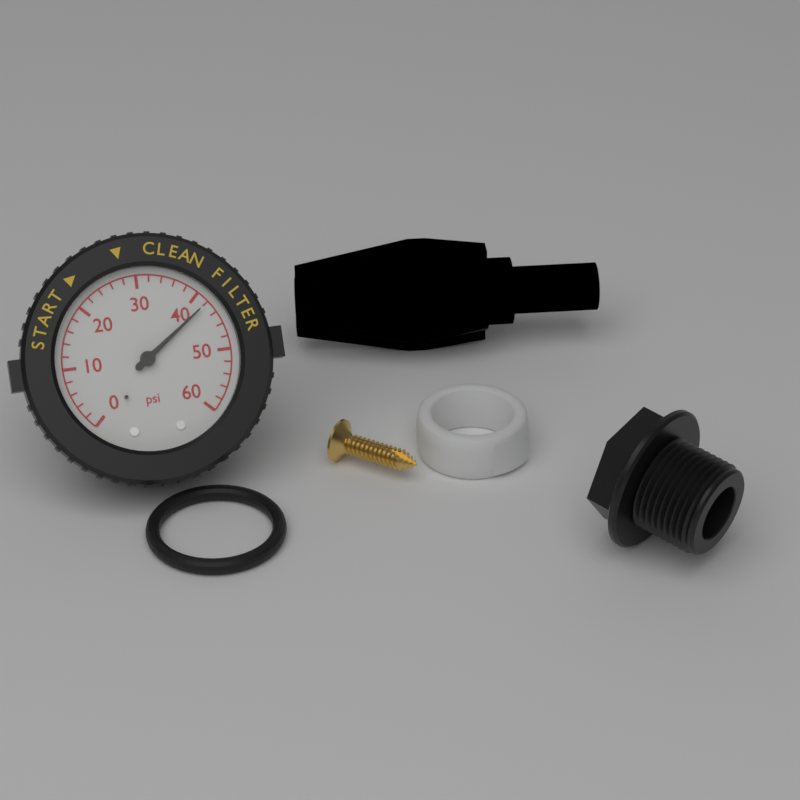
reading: 42 psi
